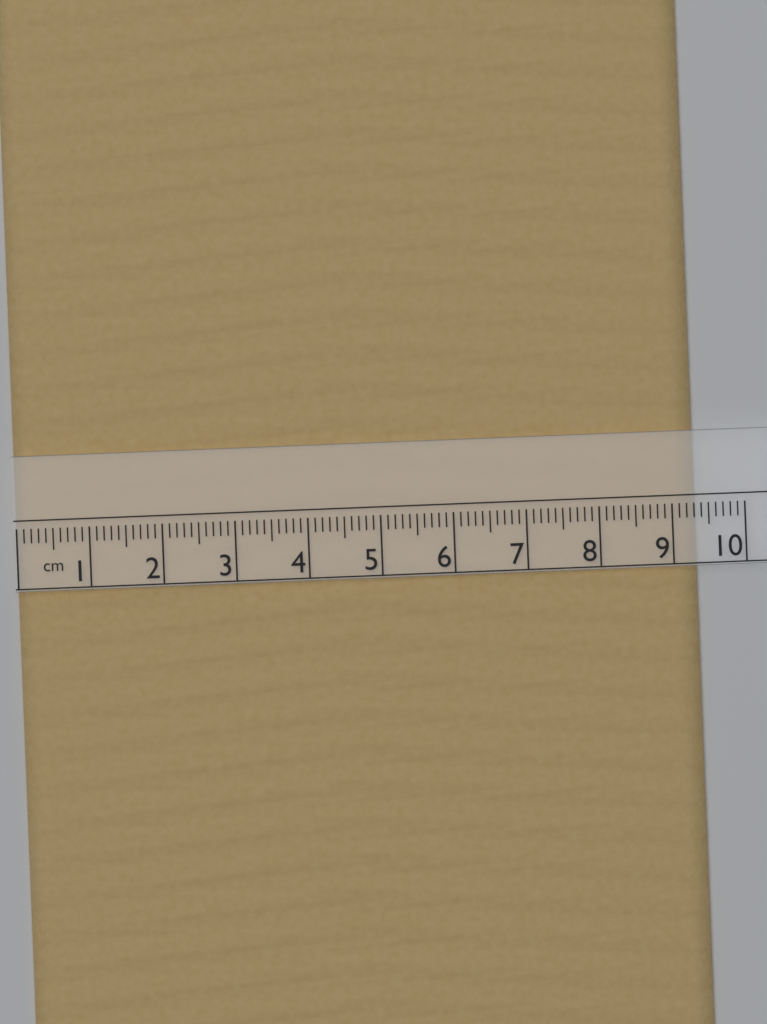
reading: 9.3 cm
